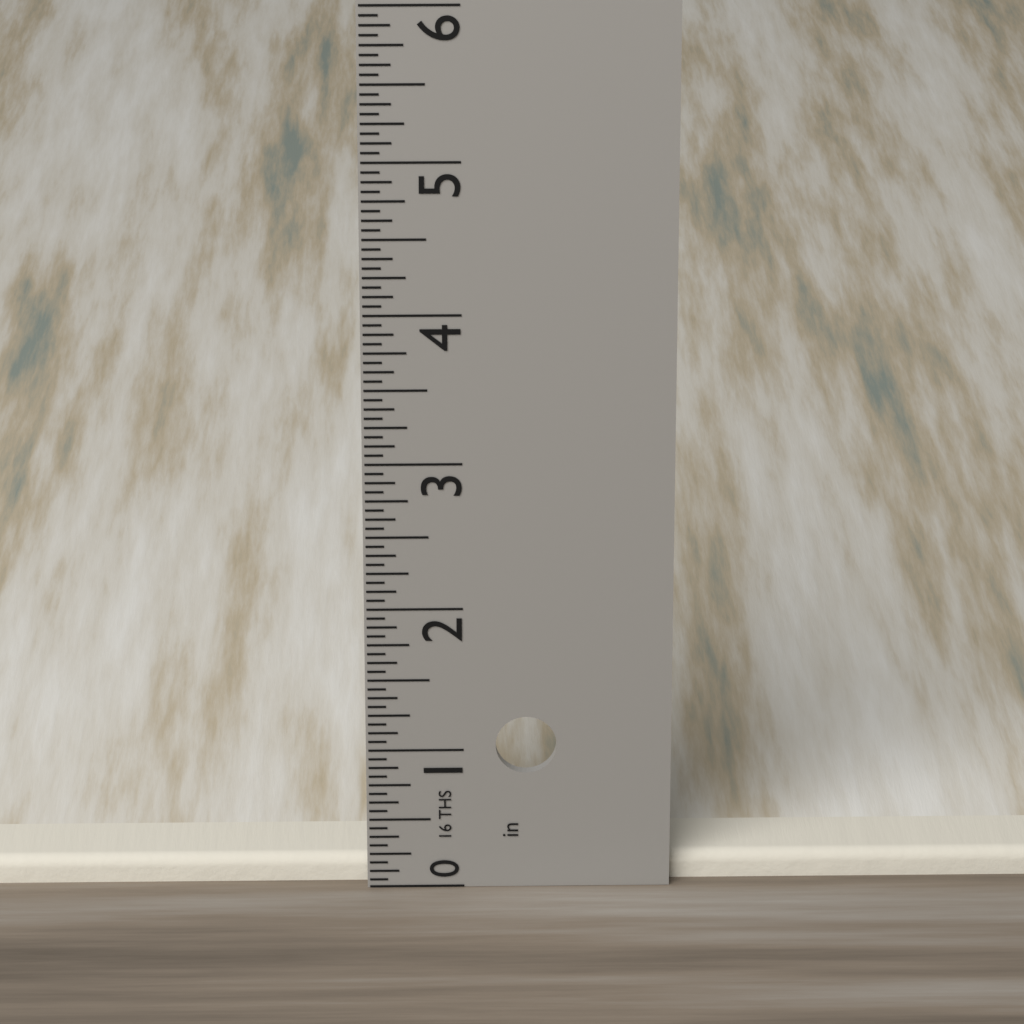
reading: 0.1875 in
